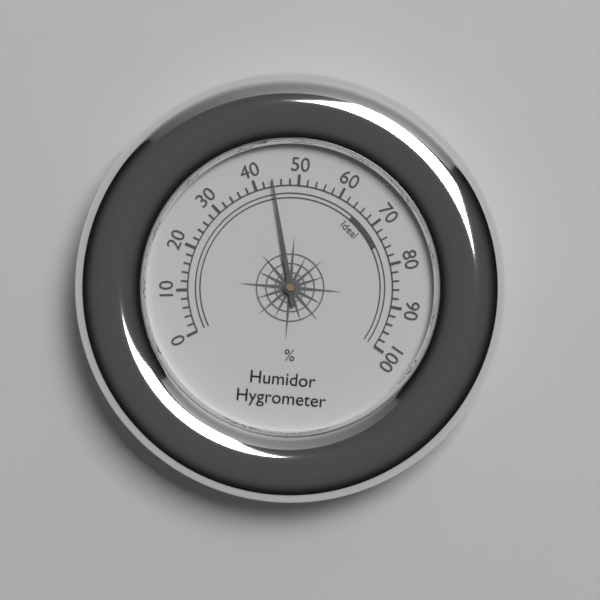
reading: 44 %
